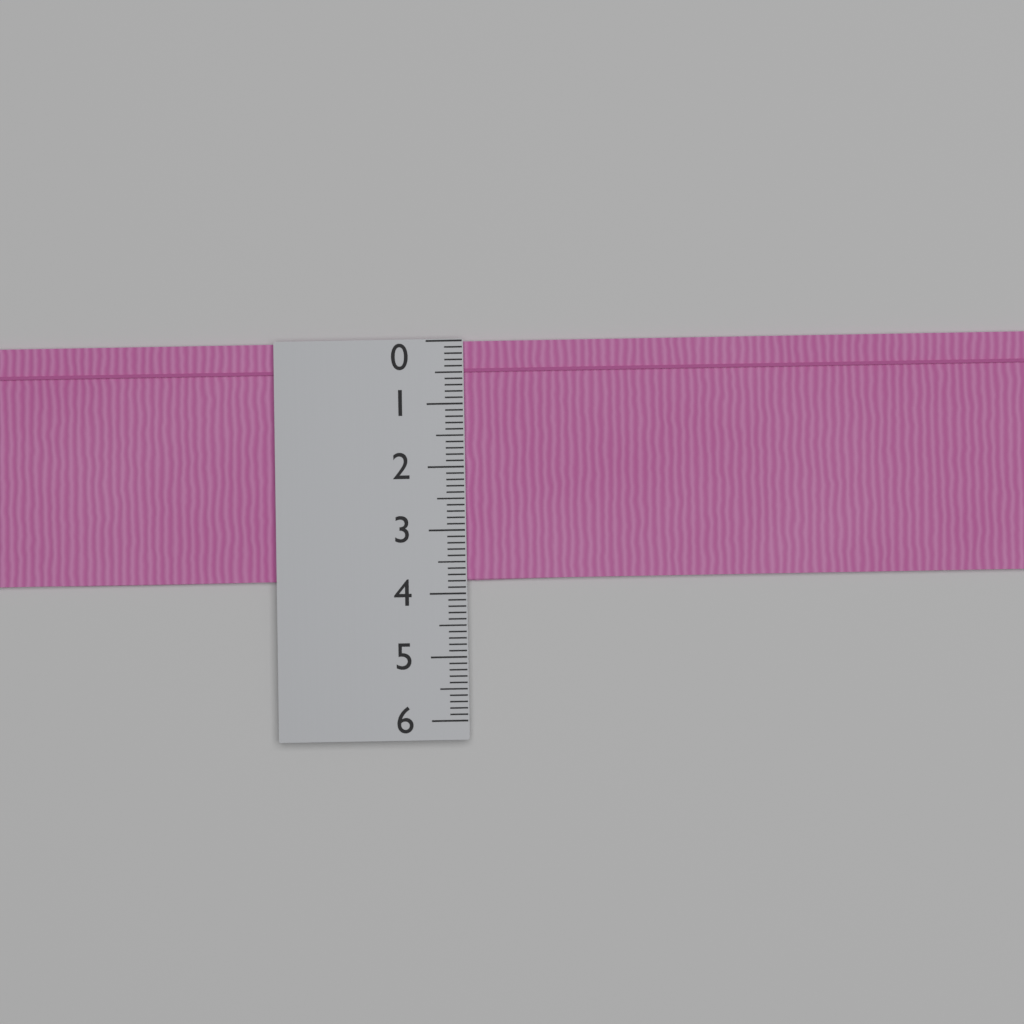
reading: 3.8 (no unit)
